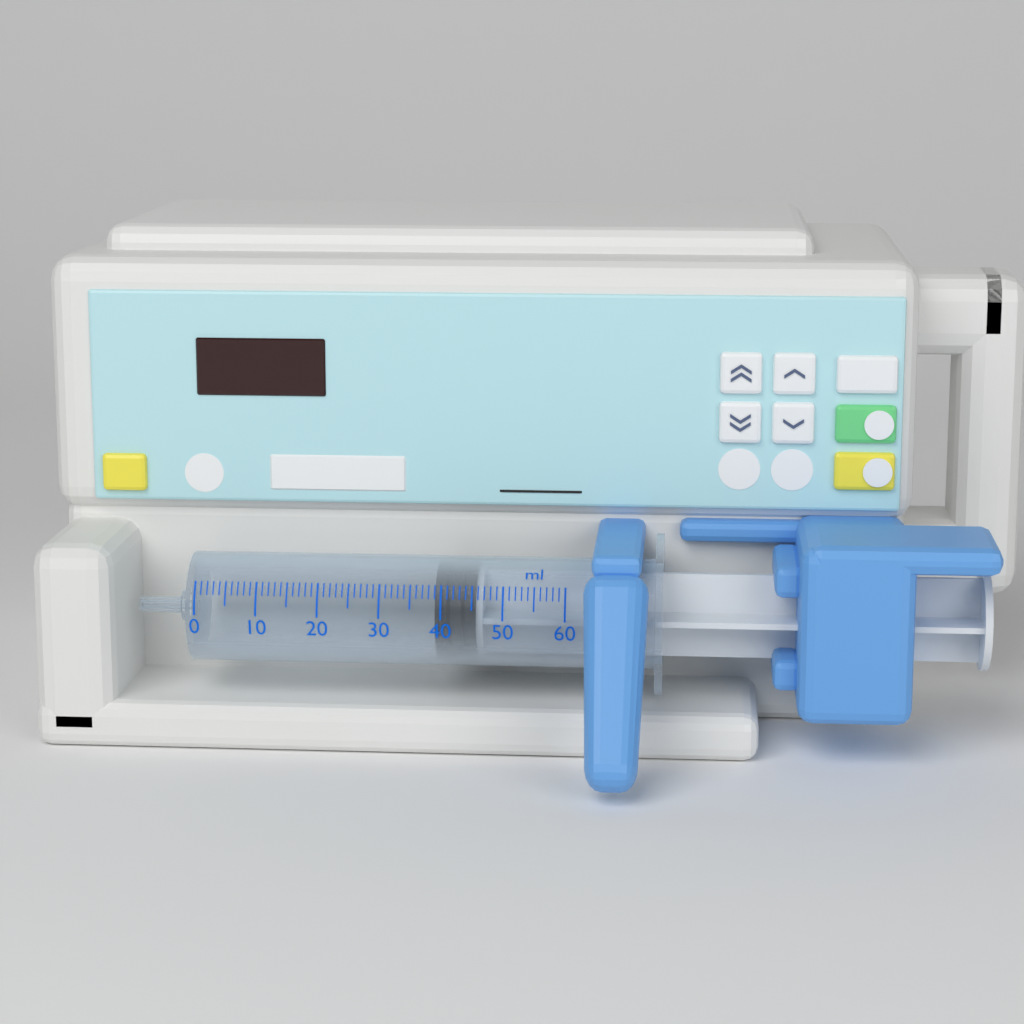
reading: 39 ml
